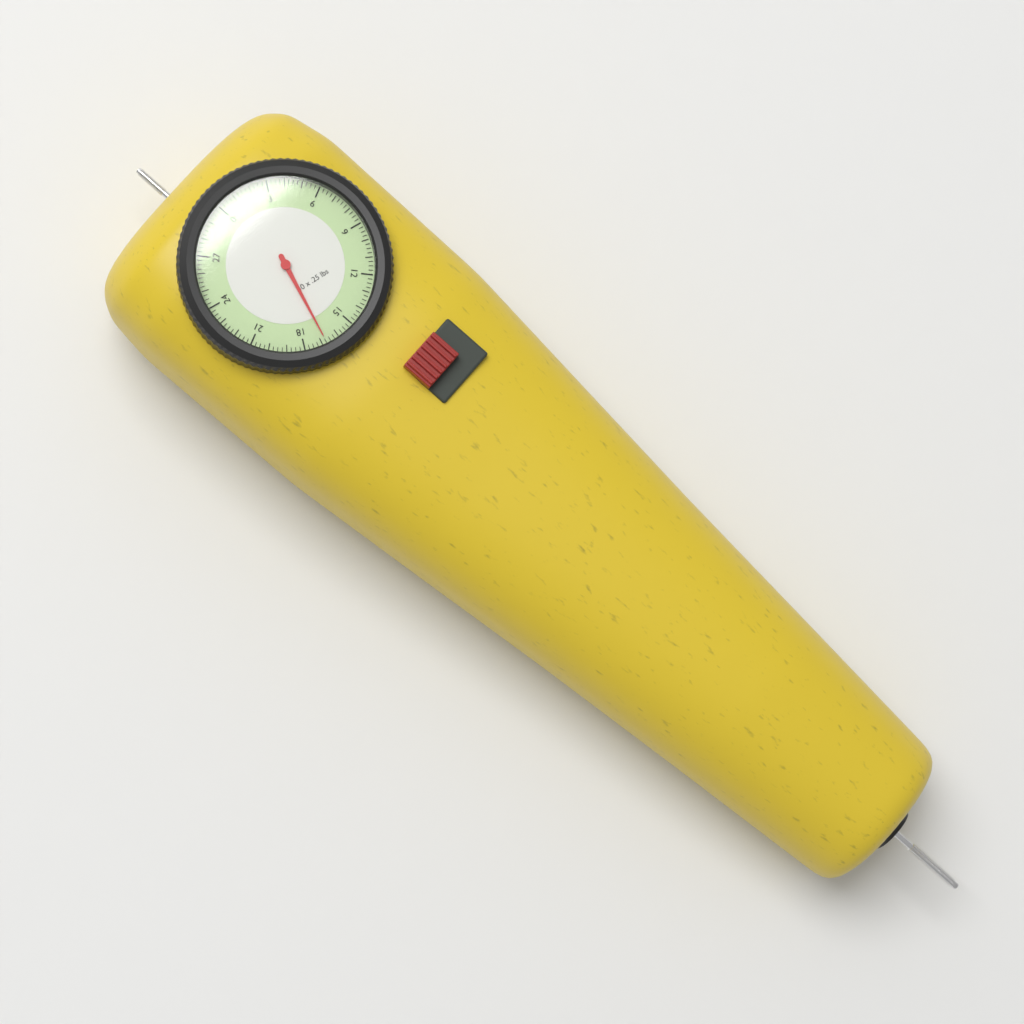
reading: 16.75 lbs
